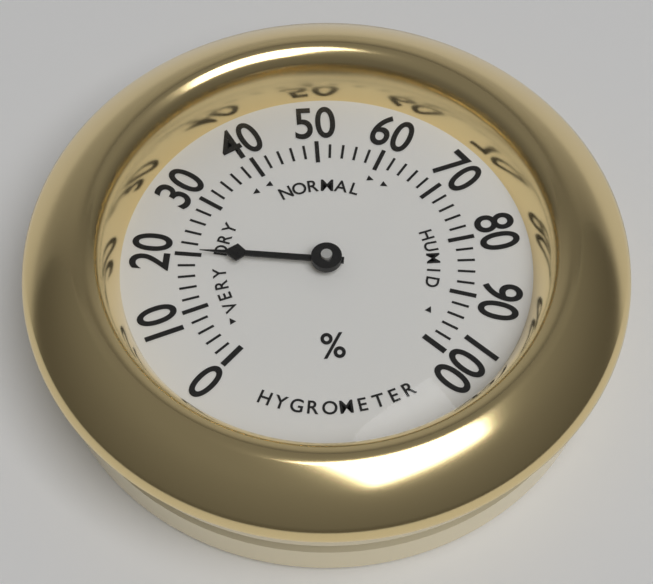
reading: 20 %
